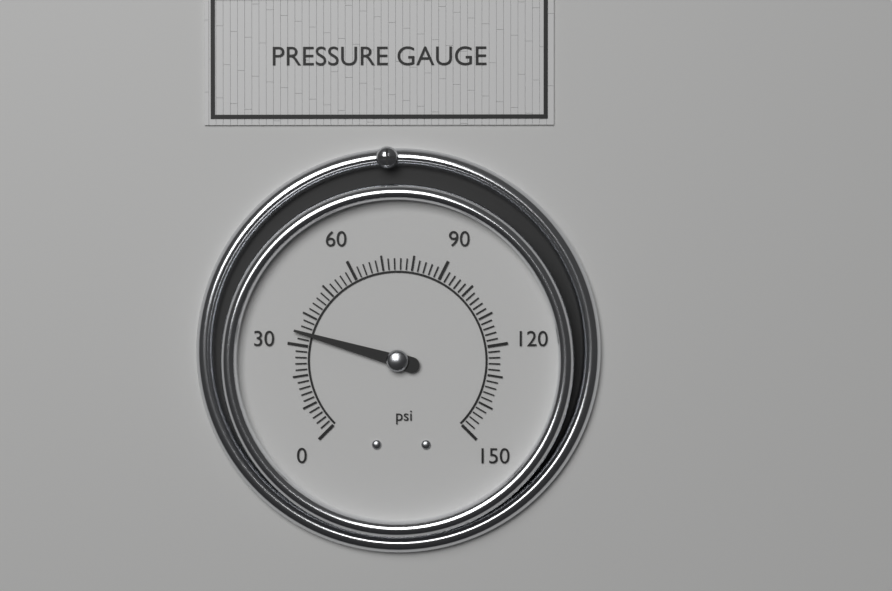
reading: 34 psi
